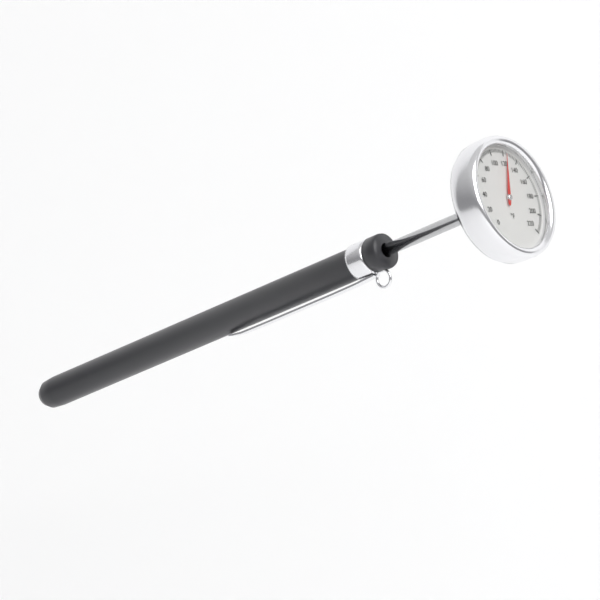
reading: 124 °F
